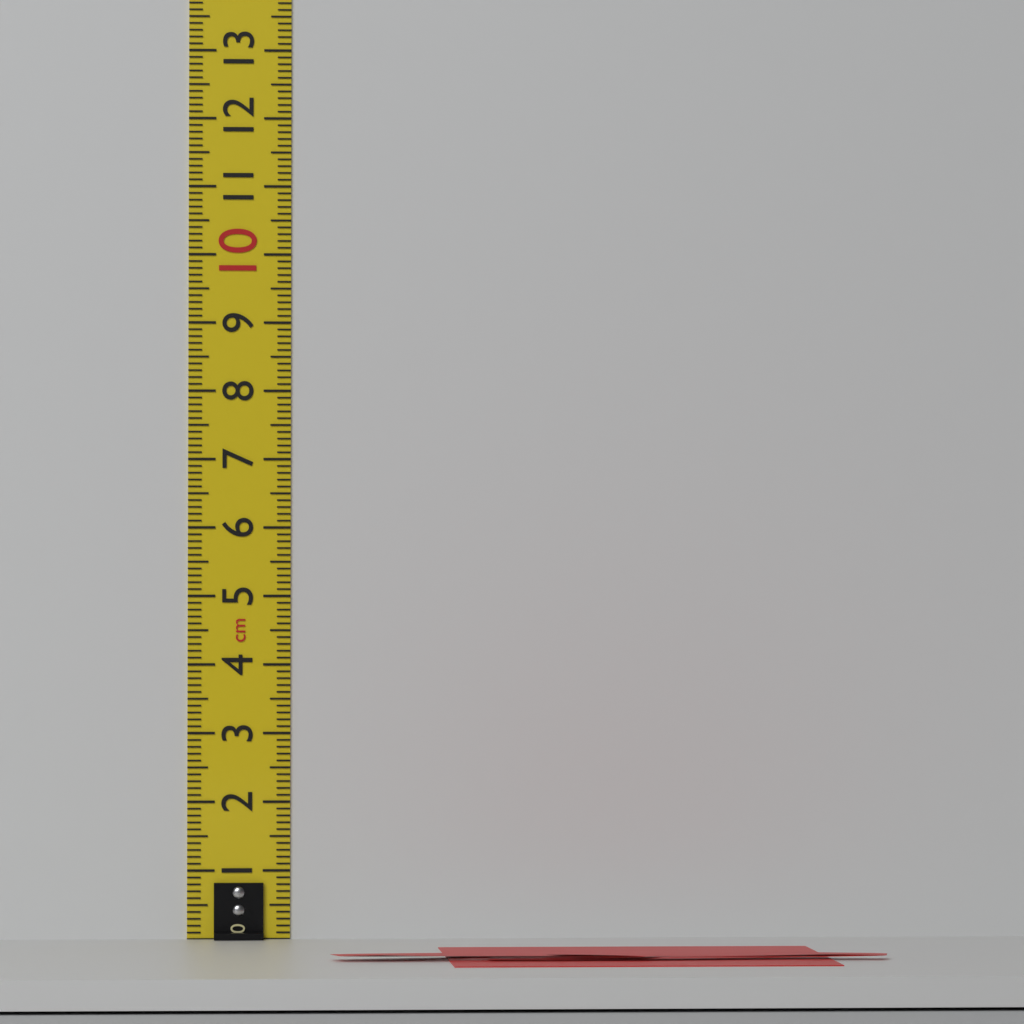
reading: 0.1 cm
